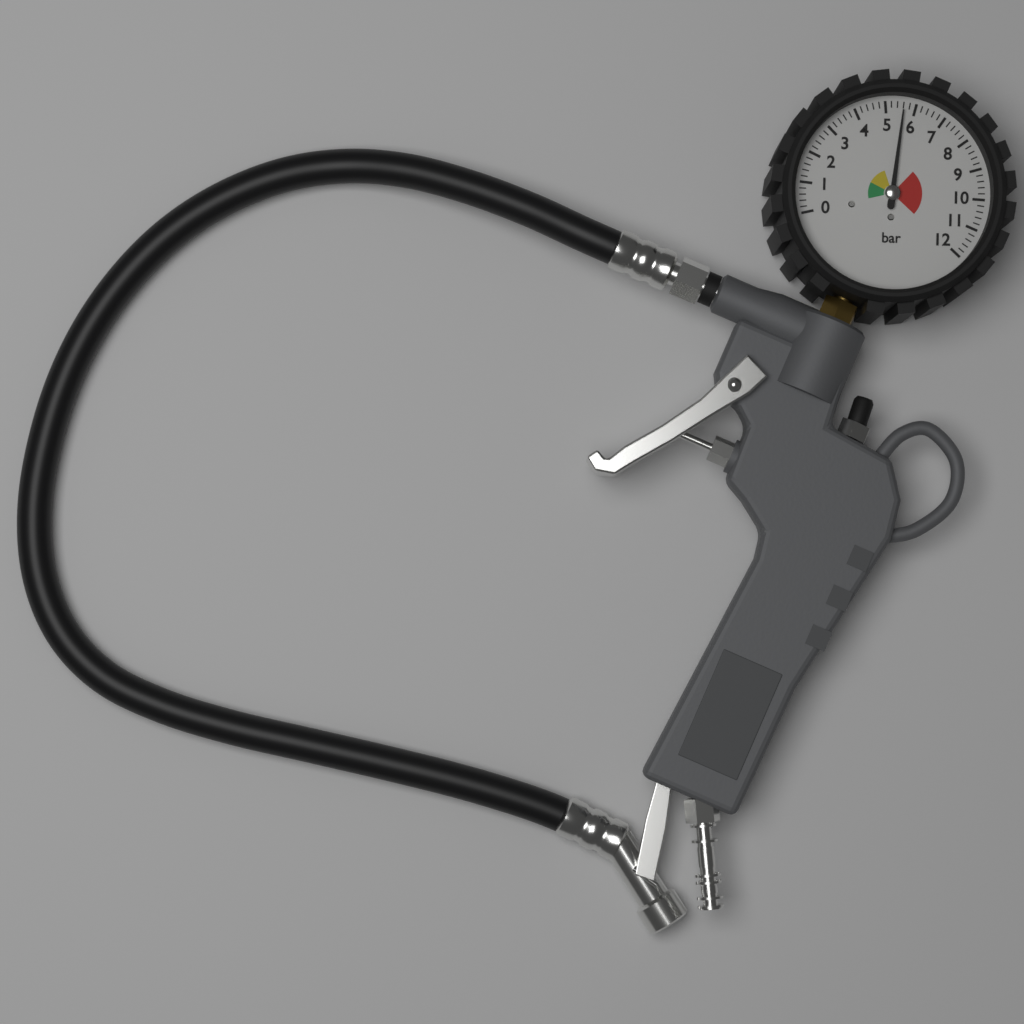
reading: 5.6 bar
